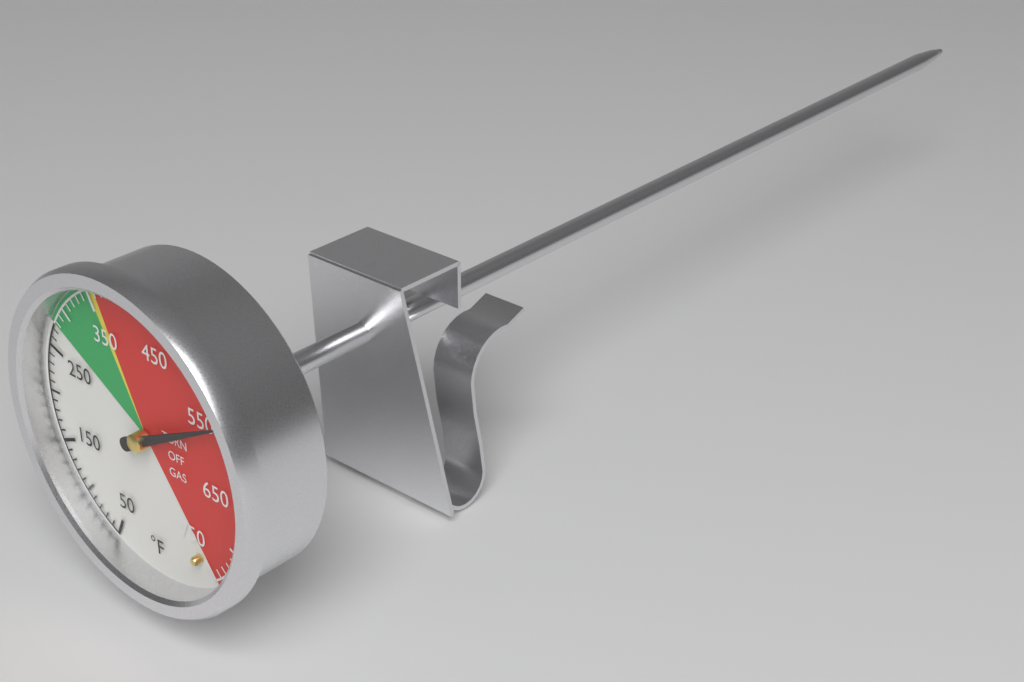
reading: 560 °F
